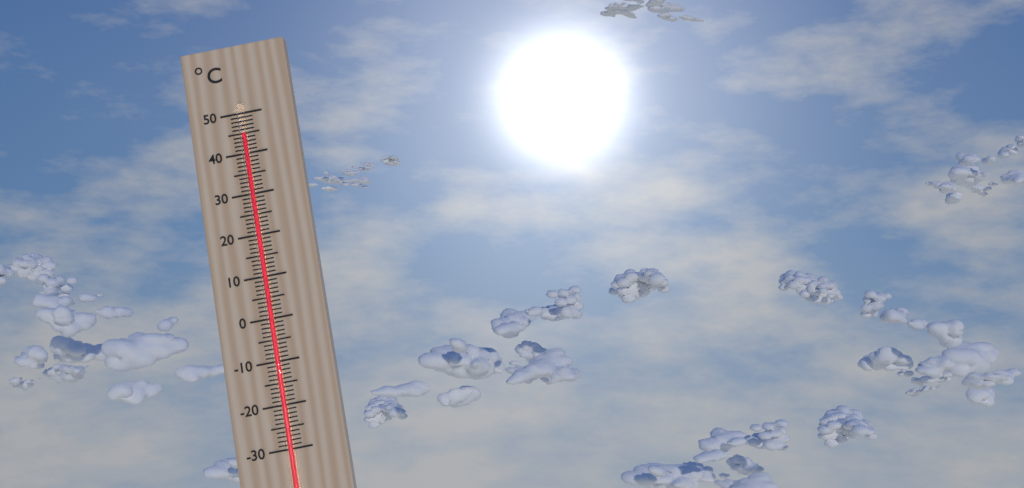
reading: 45 °C
